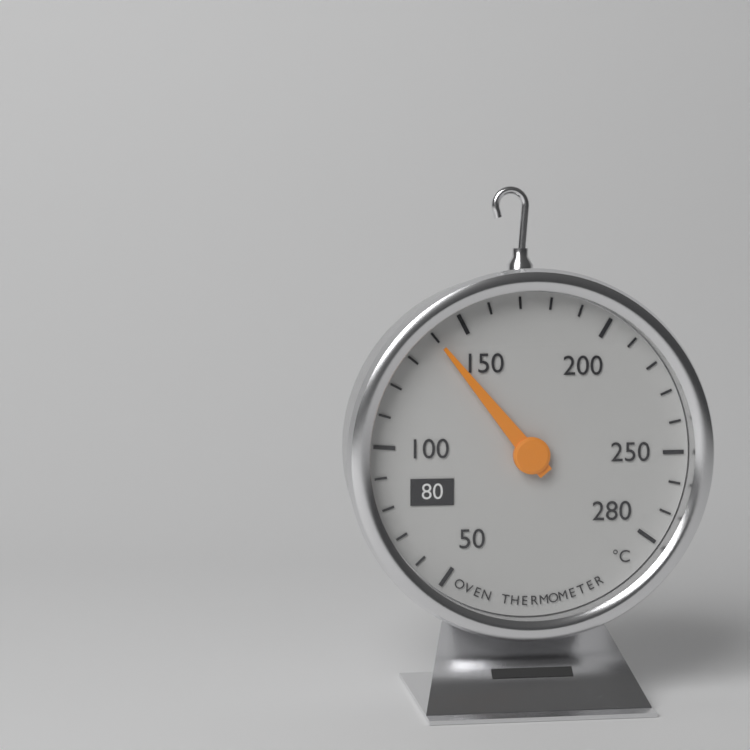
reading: 140 °C
